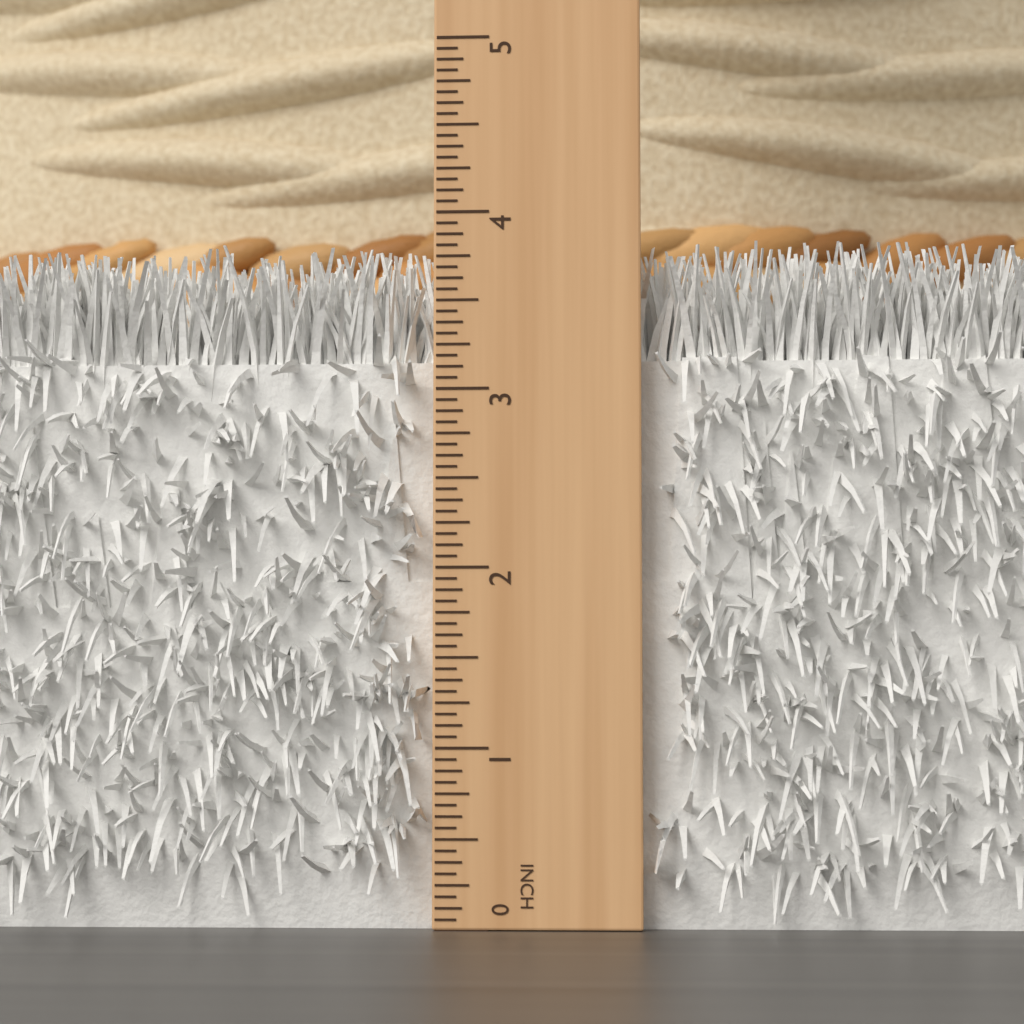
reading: 3.8125 in
